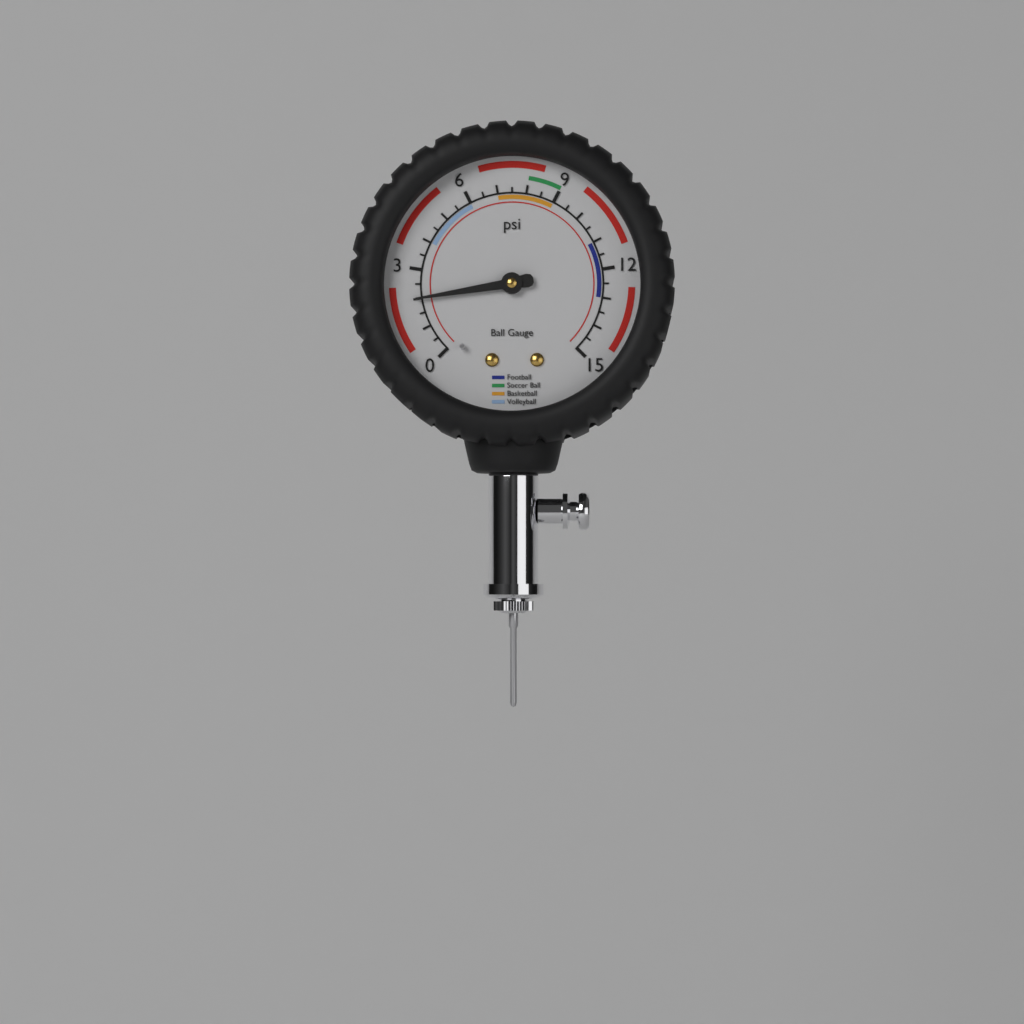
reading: 2.0 psi
